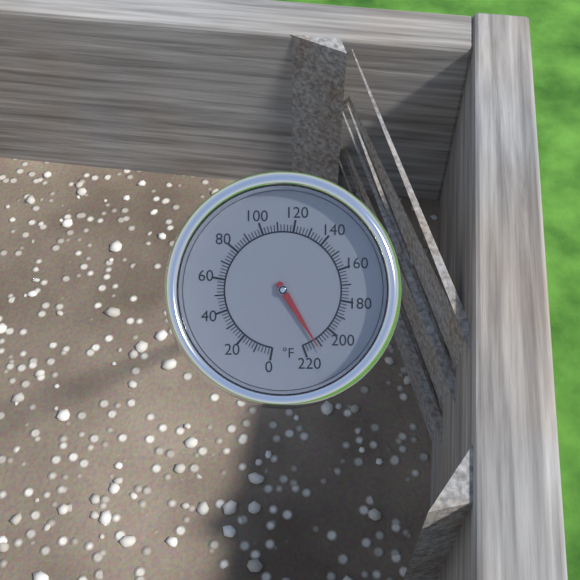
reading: 212 °F
